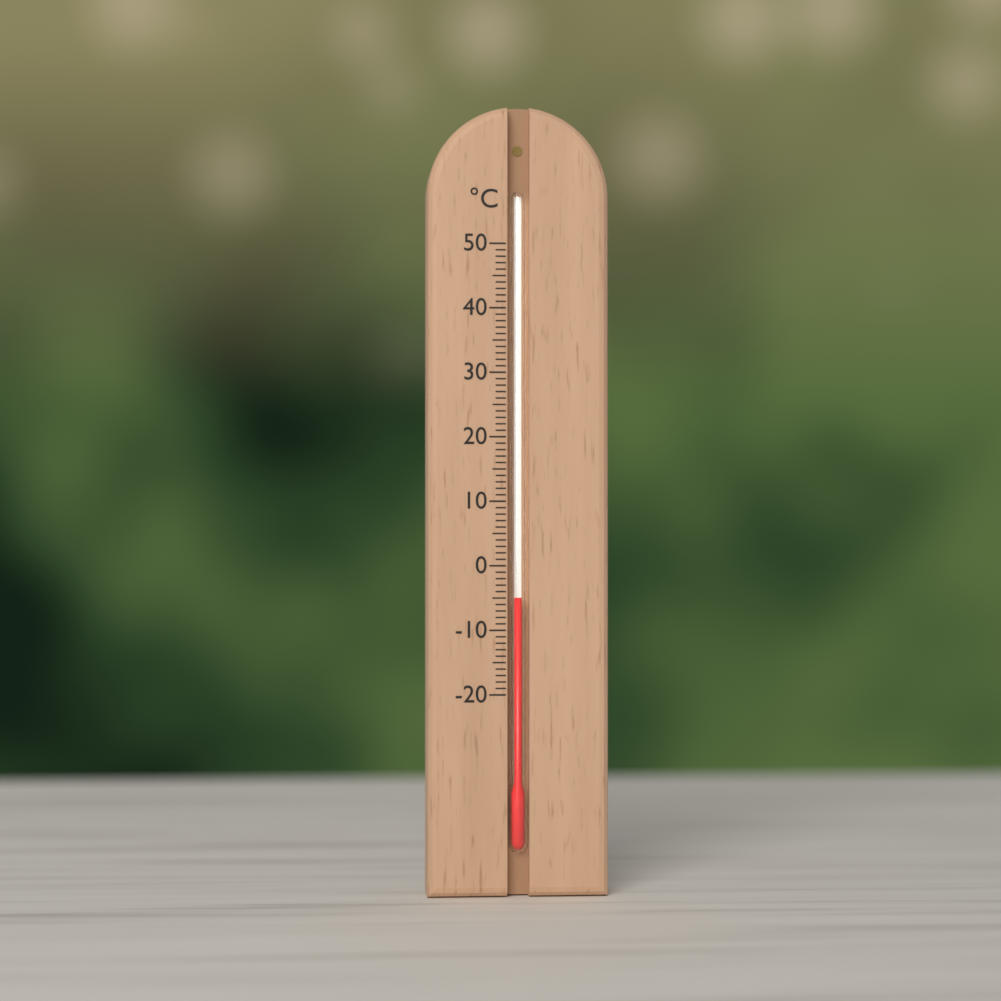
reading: -5 °C
